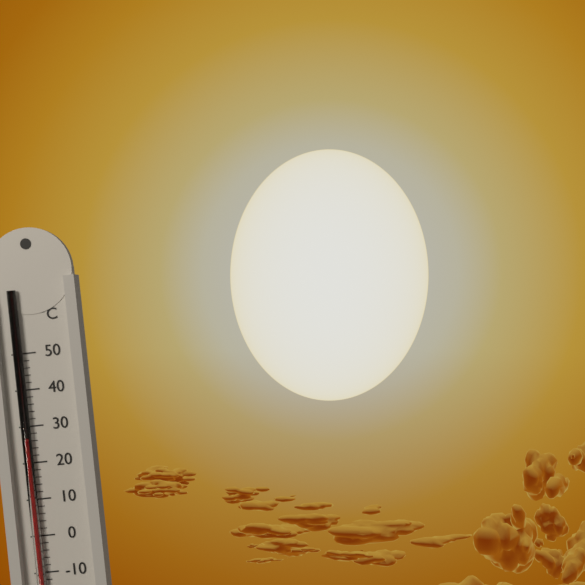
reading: 26 °C
